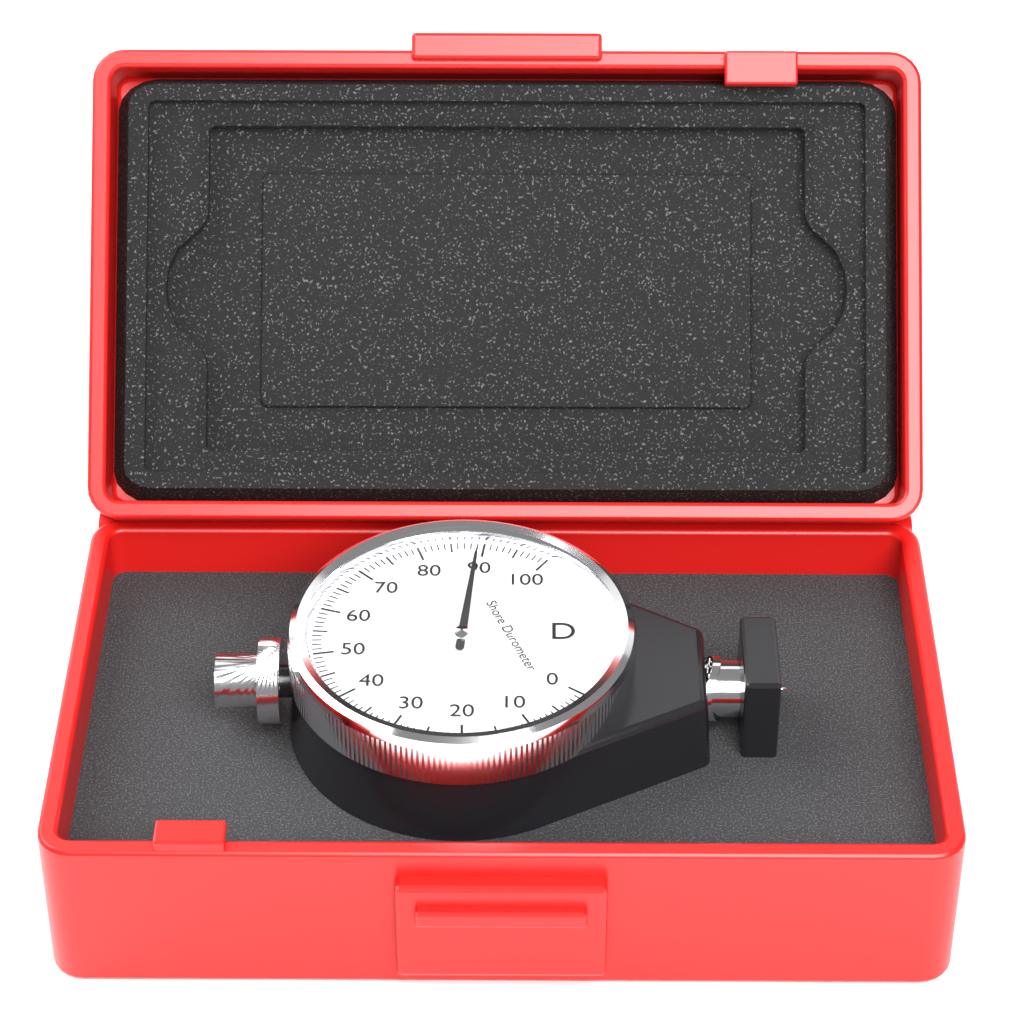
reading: 89 Shore D
